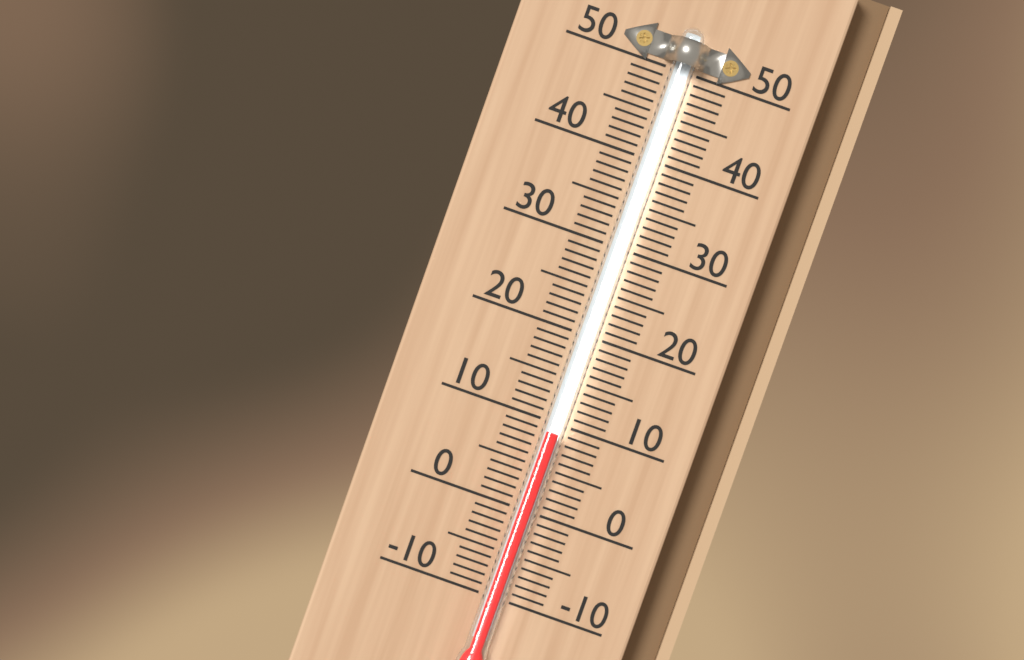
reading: 9 (no unit)
